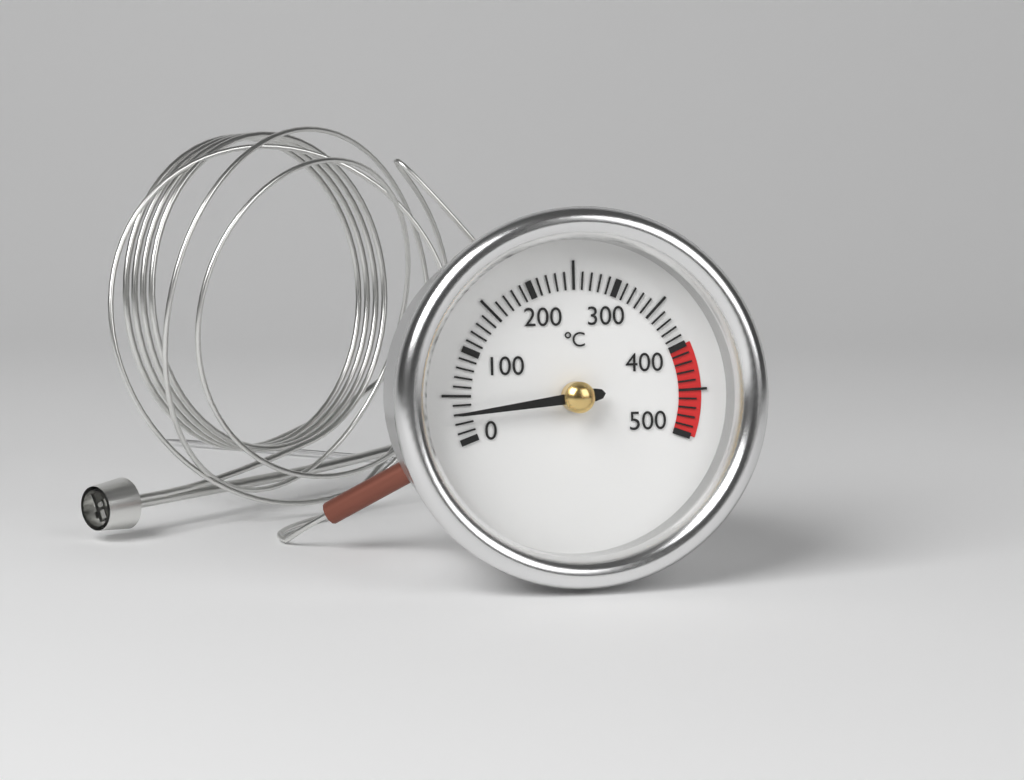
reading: 30 °C
